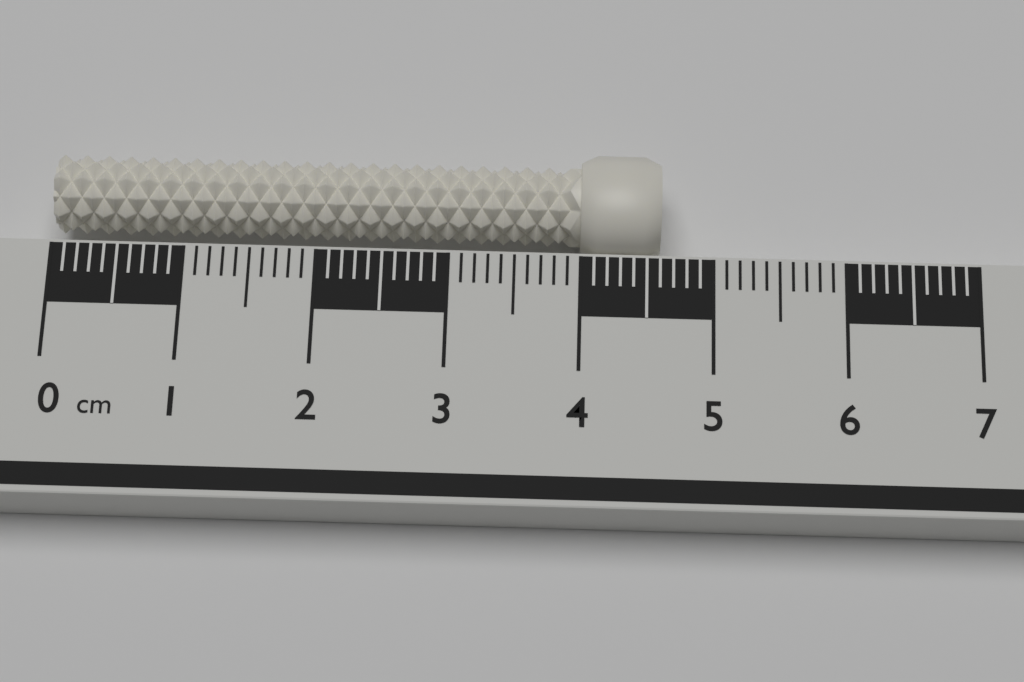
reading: 4.6 cm
